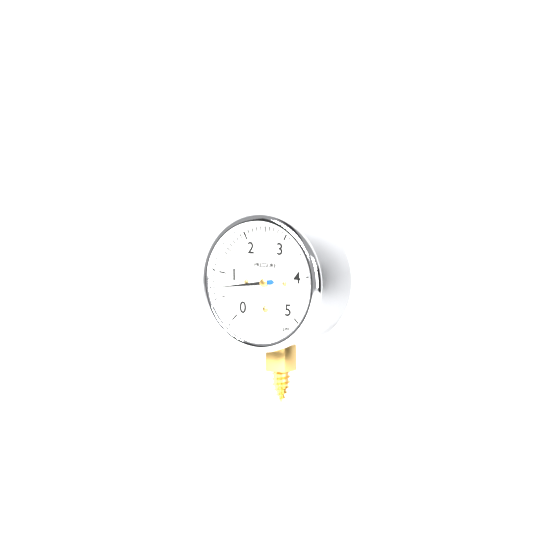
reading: 0.7 psi
